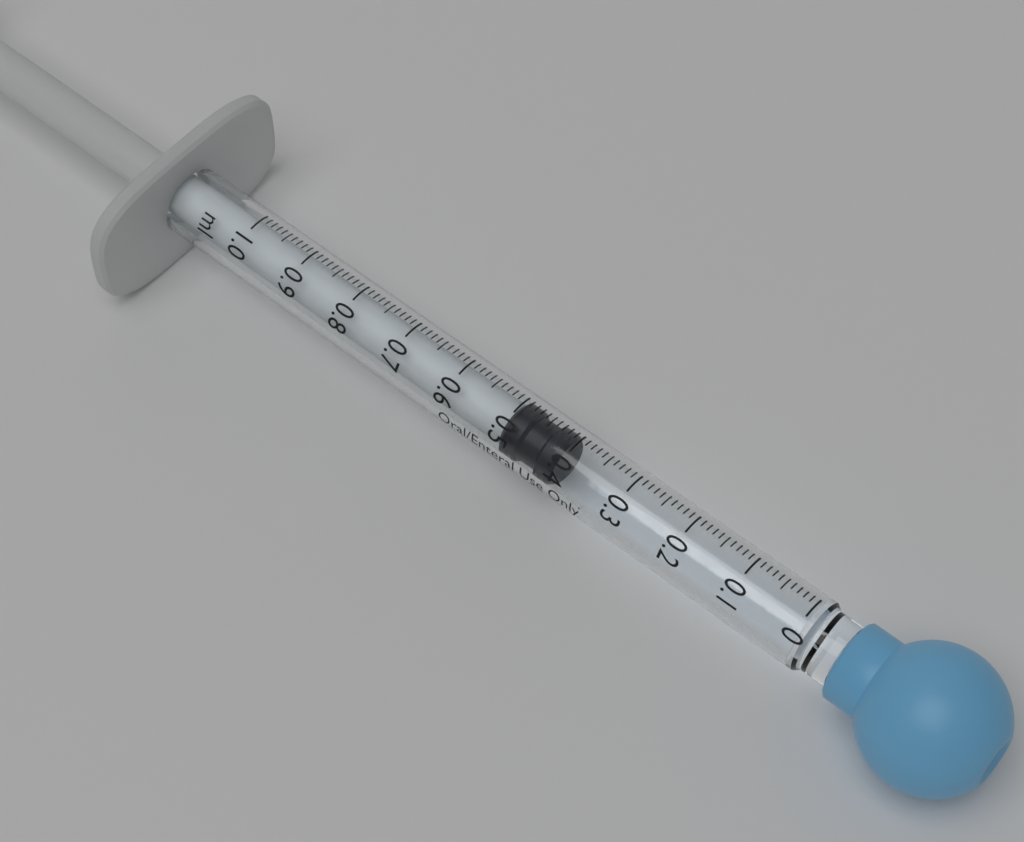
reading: 0.41 ml
